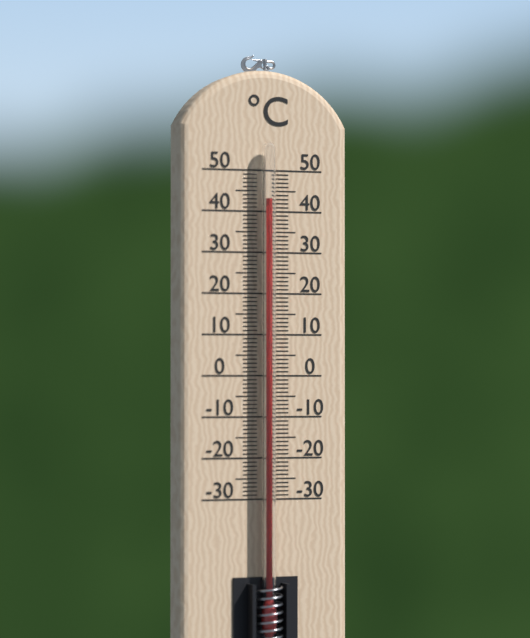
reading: 43 °C
